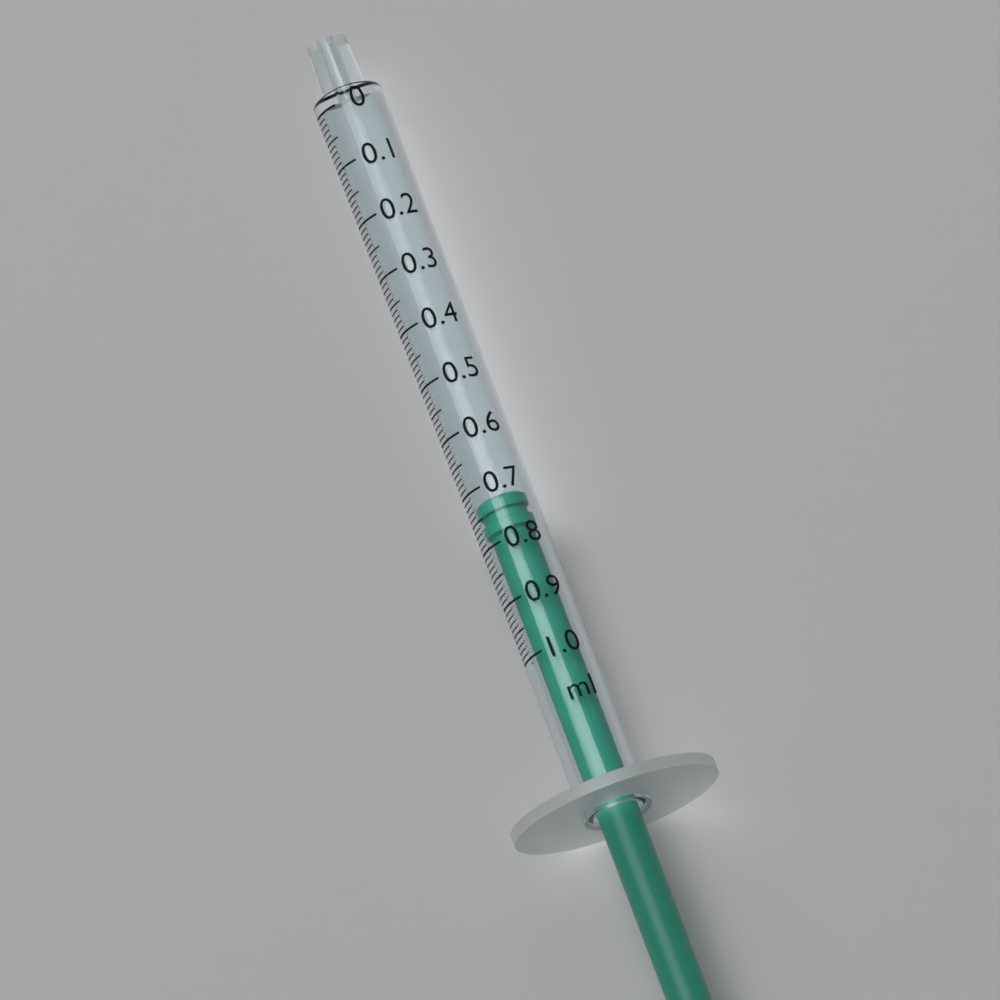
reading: 0.72 ml
